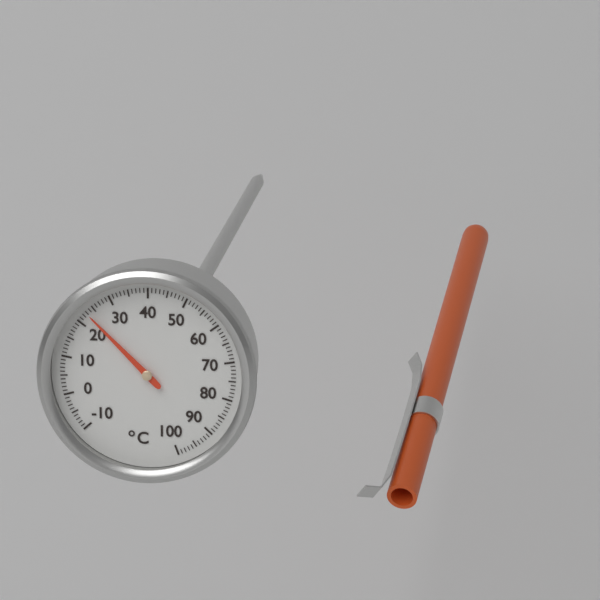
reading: 23 °C
